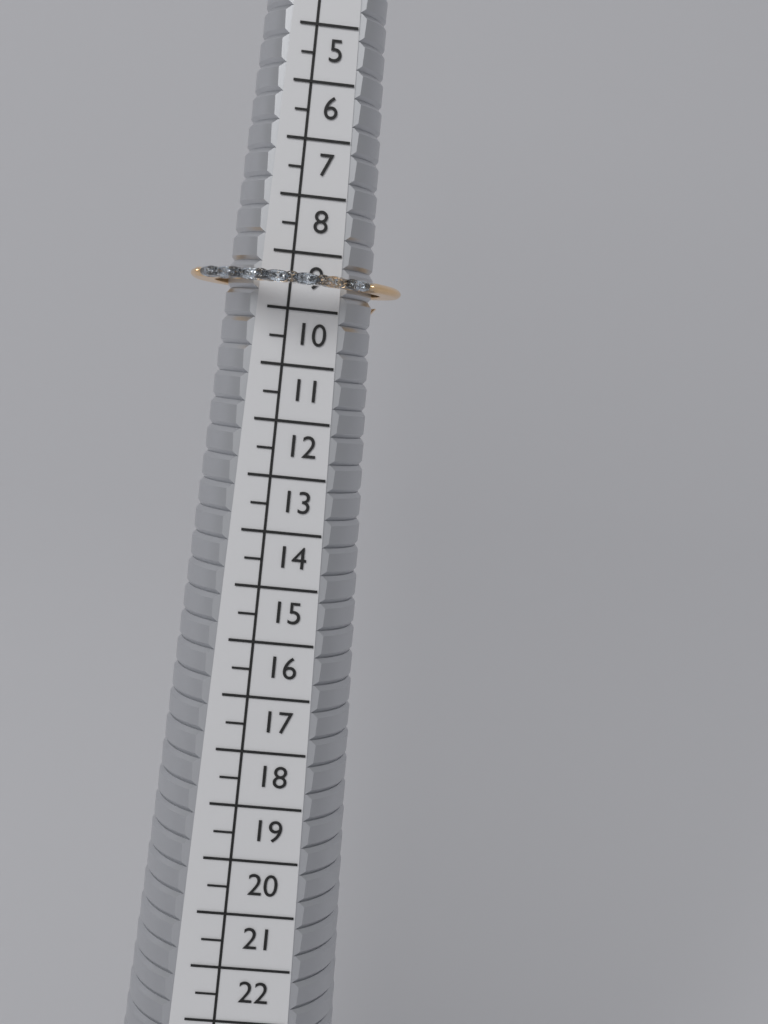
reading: 10.0 (no unit)
